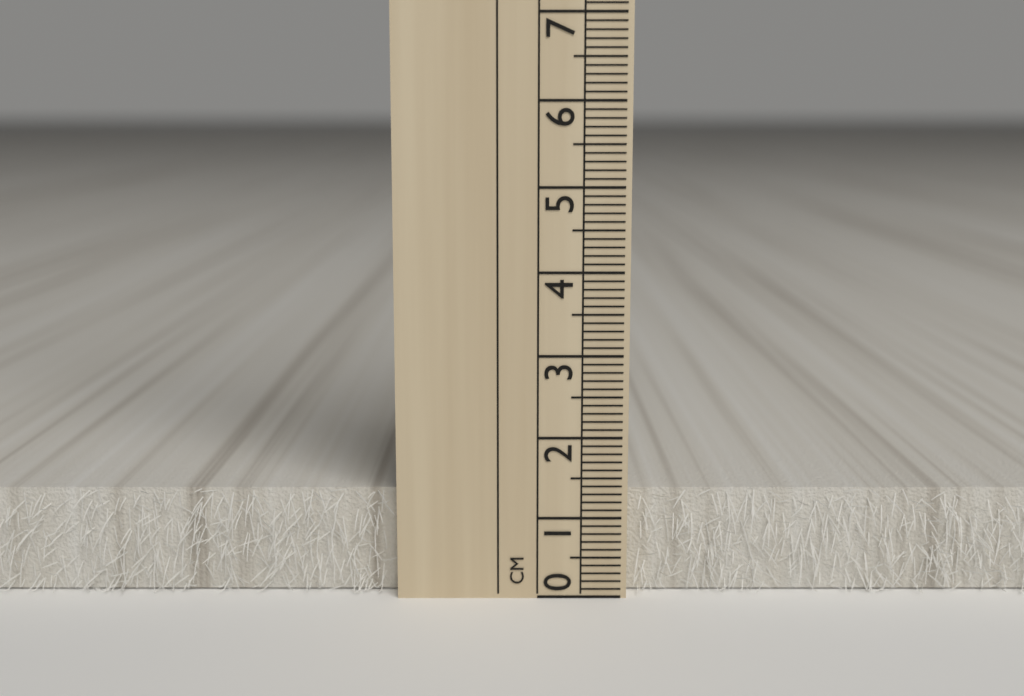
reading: 1.3 cm
